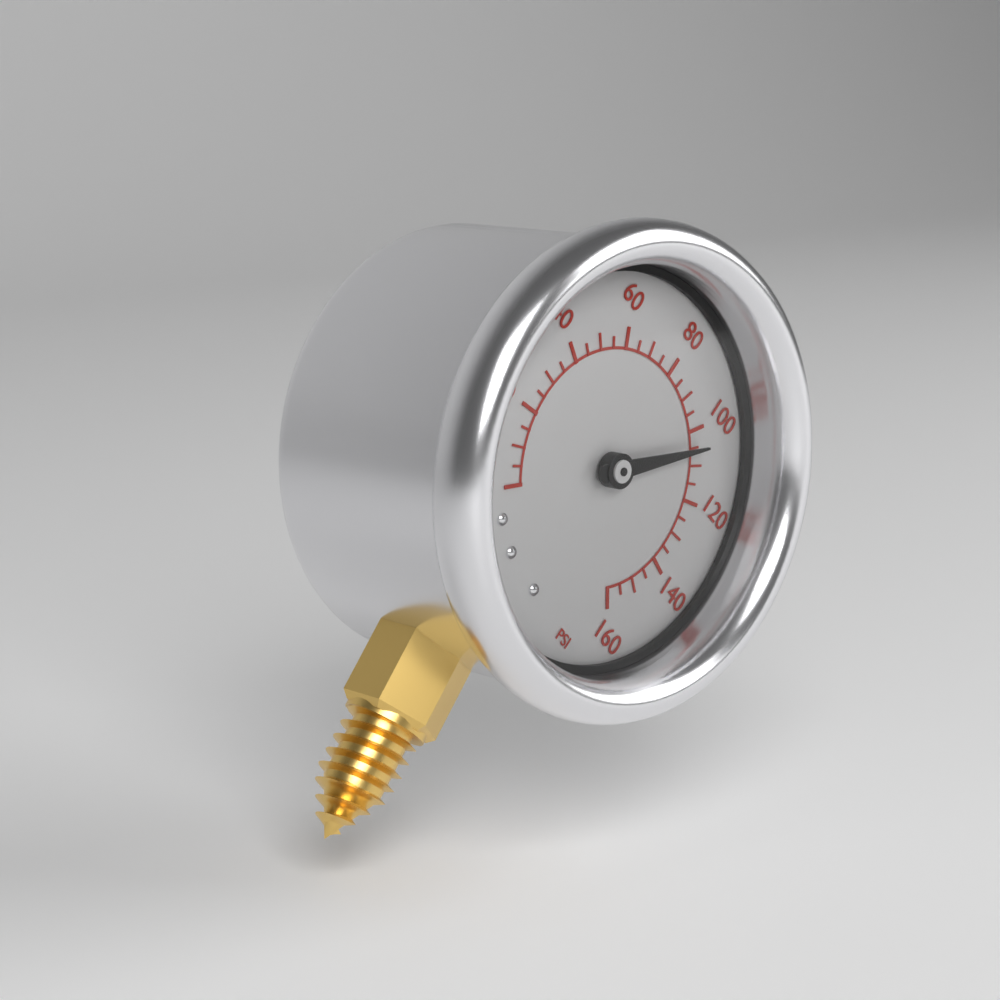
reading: 105 psi
